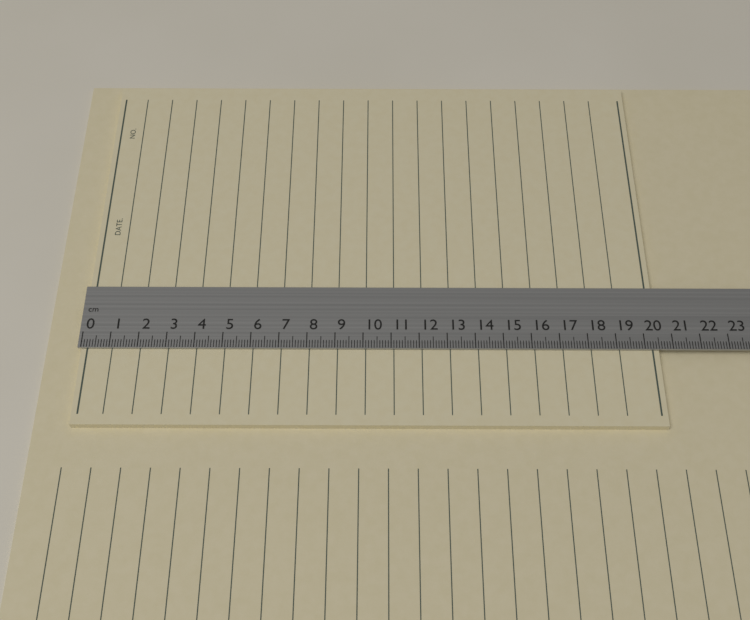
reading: 20.5 cm
